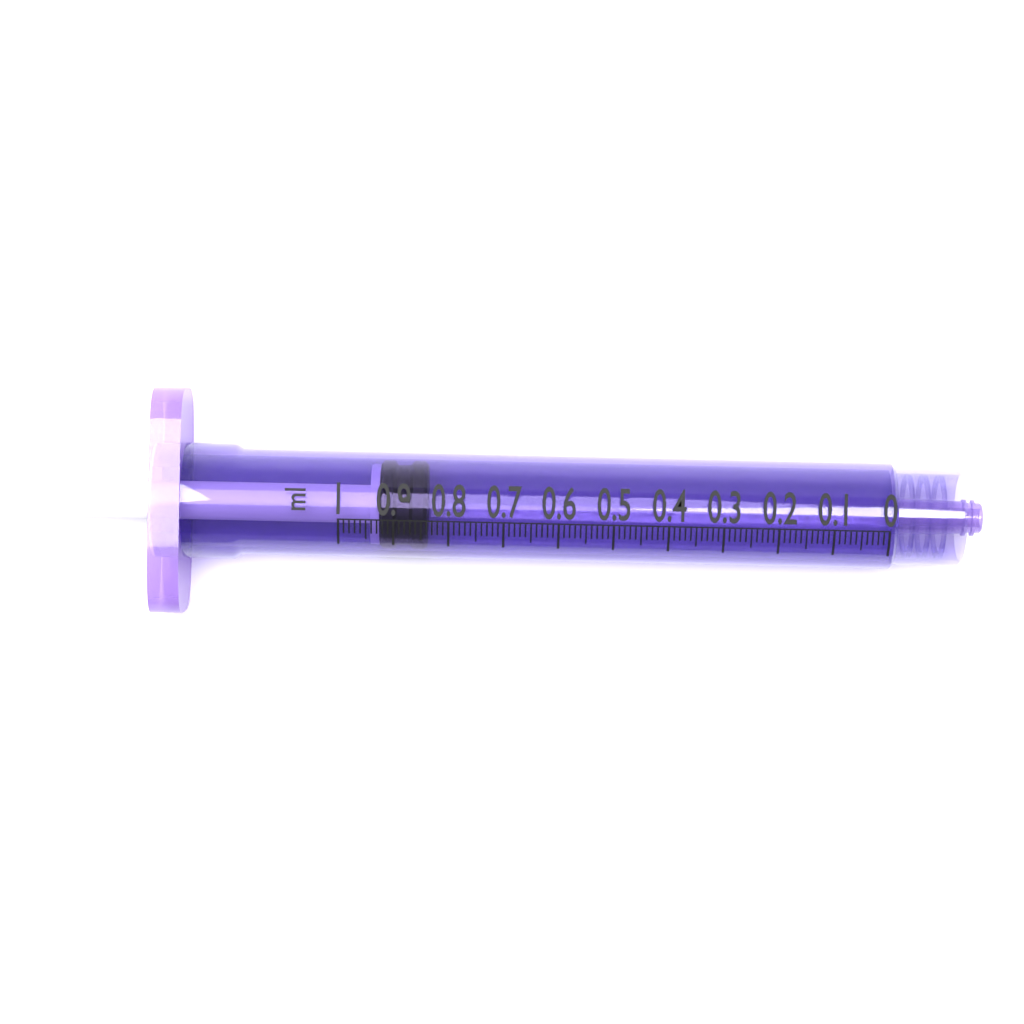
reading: 0.84 ml
